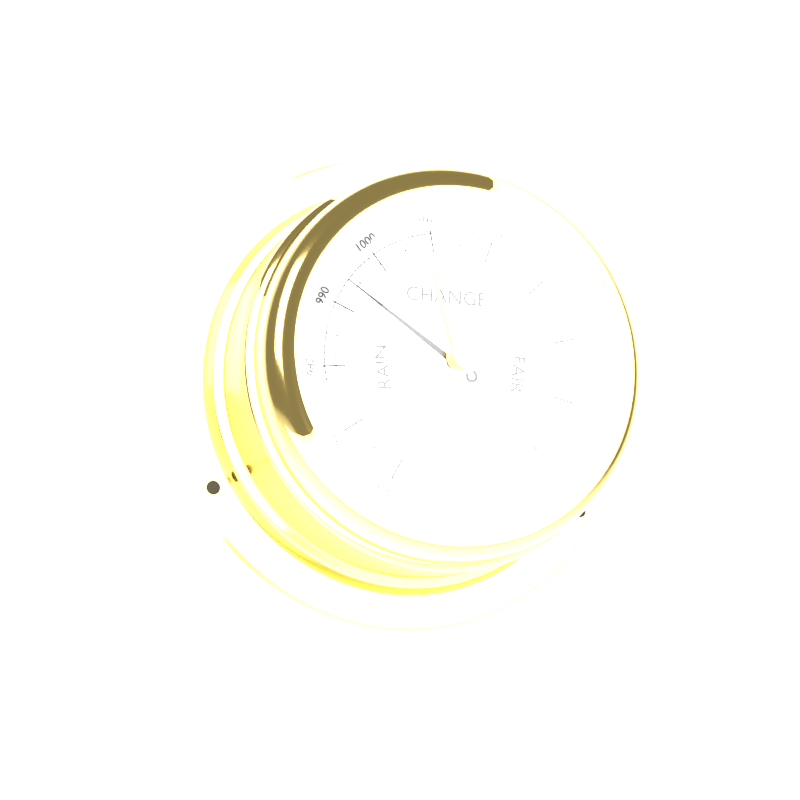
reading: 994 mbar
